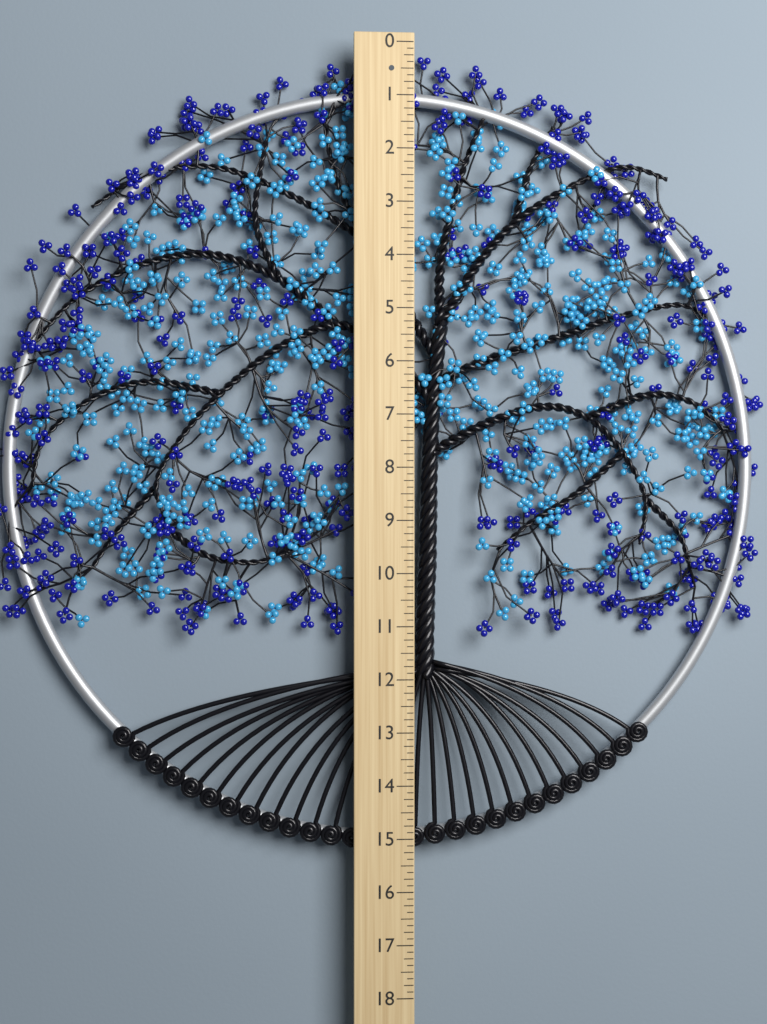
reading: 15.250 (no unit)
